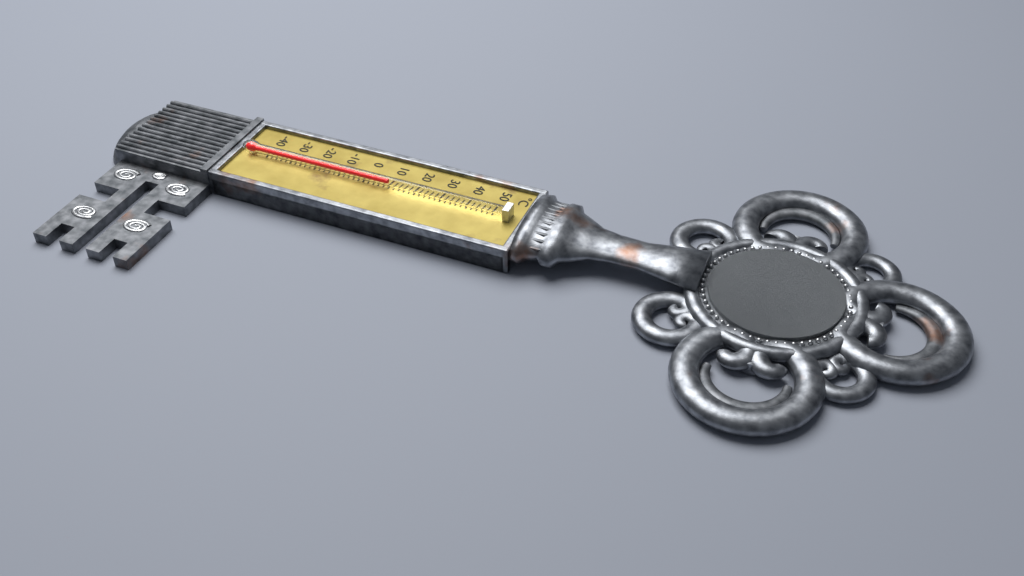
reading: 10 °C
